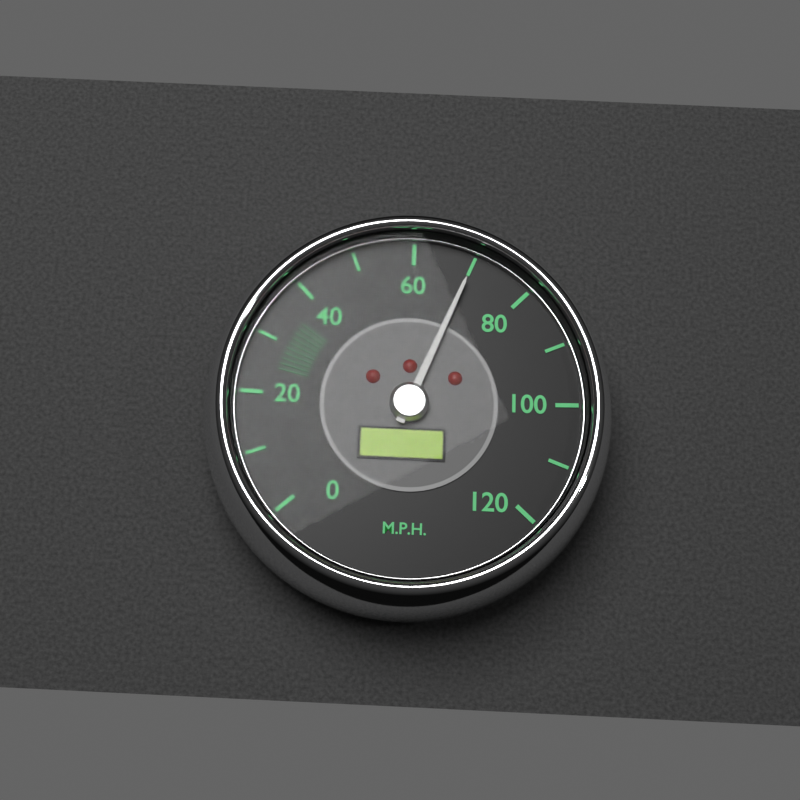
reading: 70 mph
